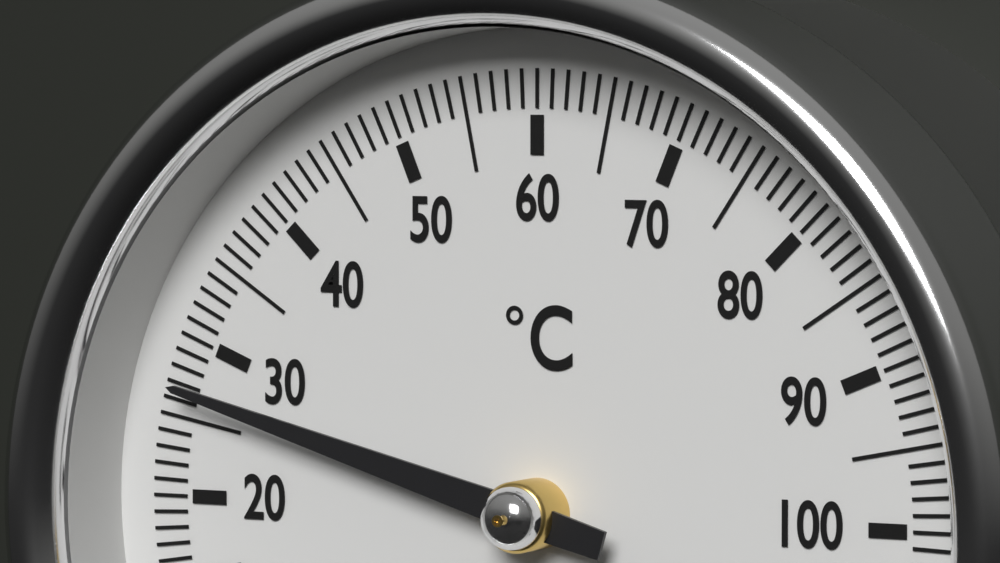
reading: 27 °C
